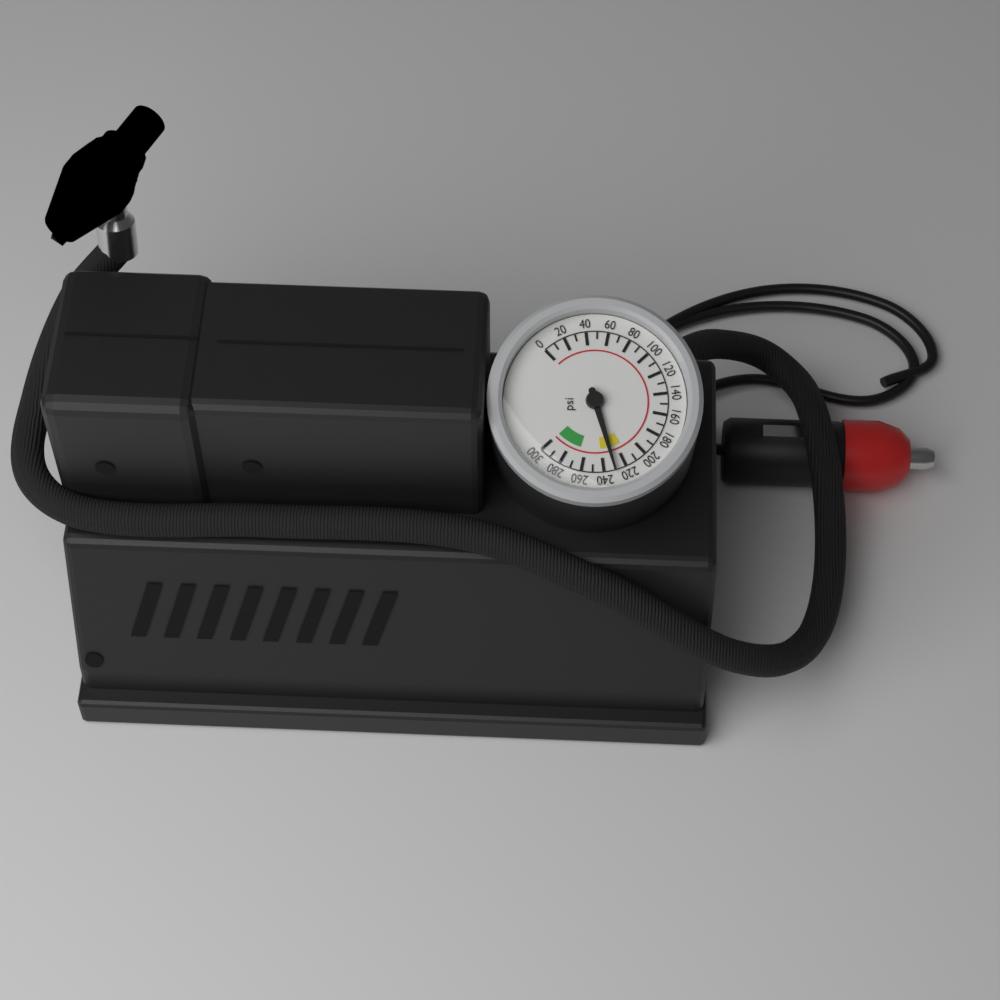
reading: 230 psi
